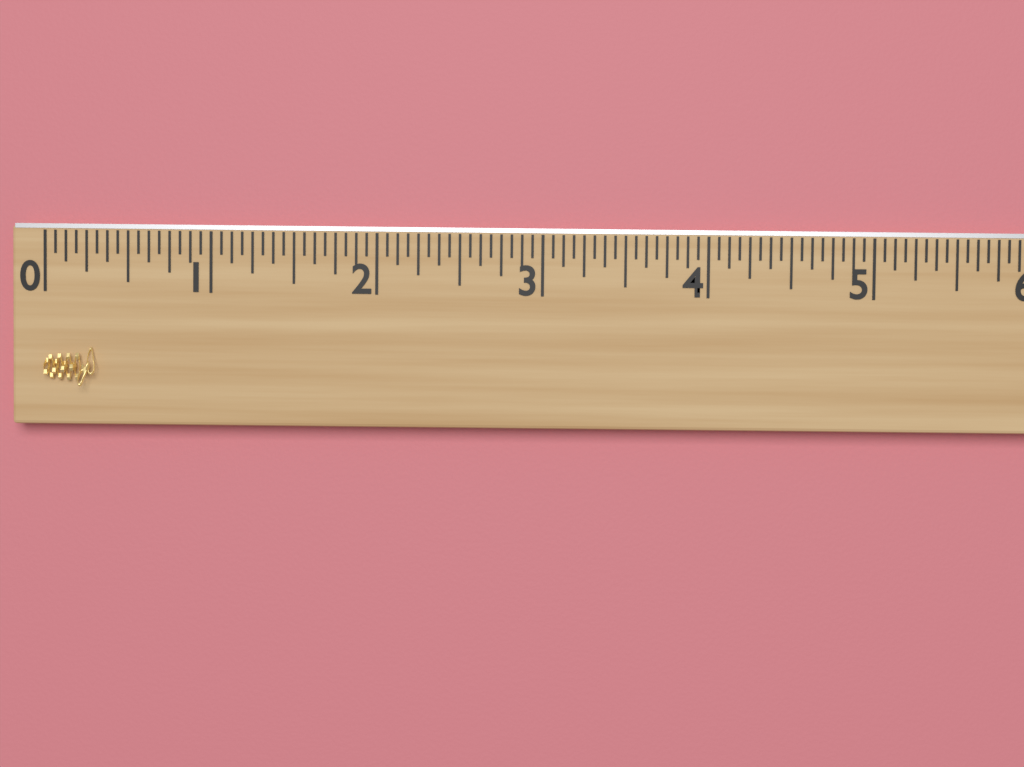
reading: 0.3125 (no unit)
